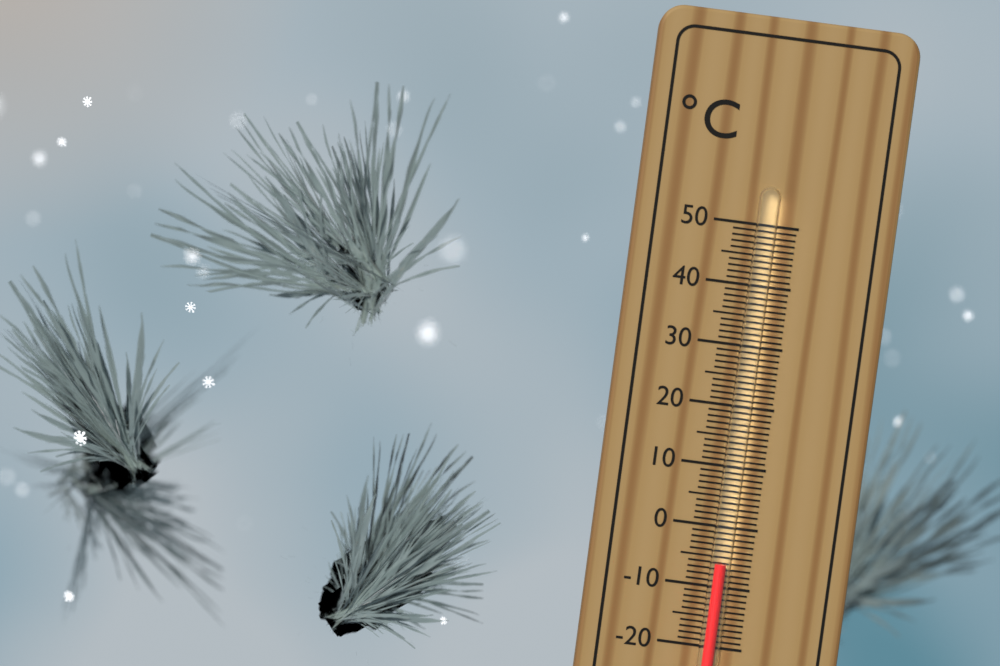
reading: -6 °C
